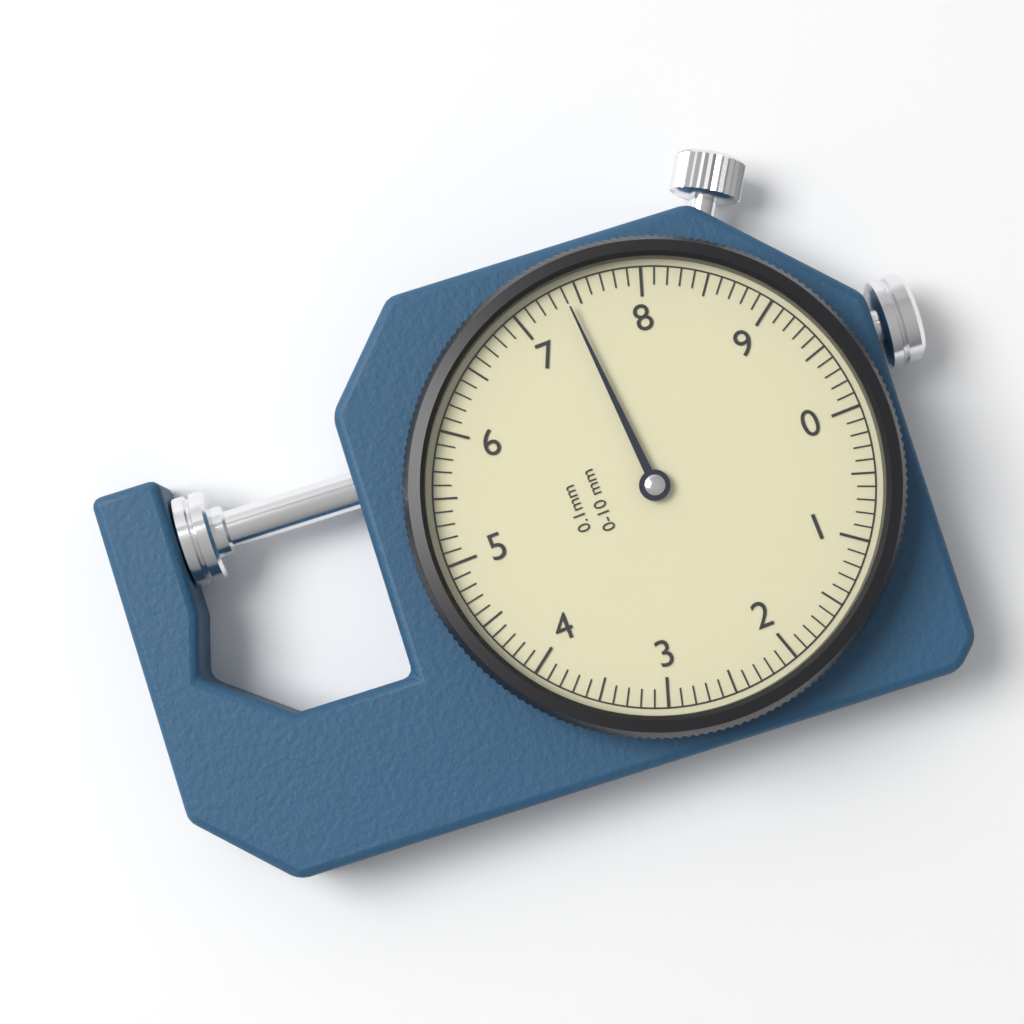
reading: 7.4 mm
